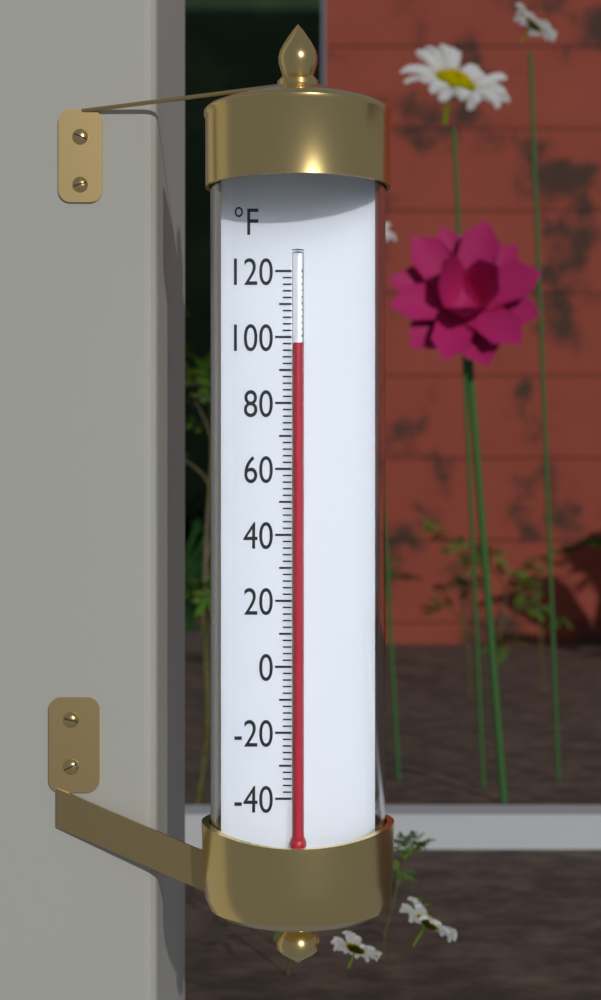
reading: 98 °F
